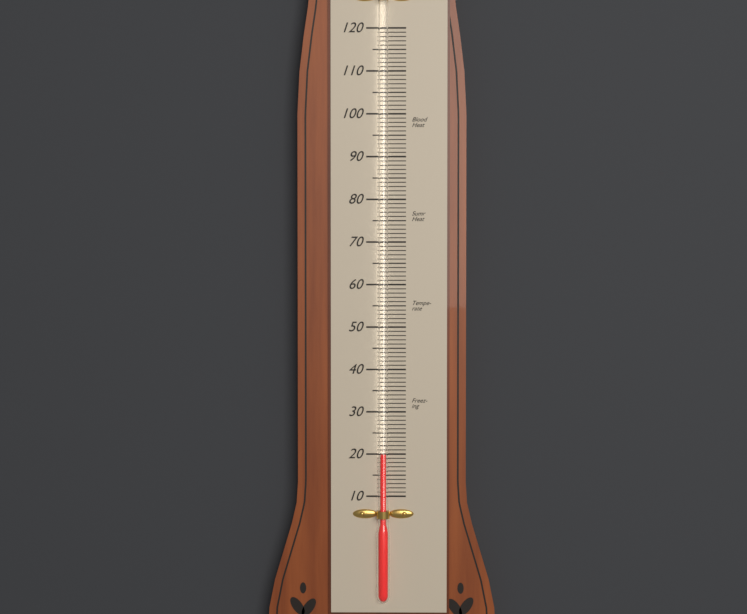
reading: 20 (no unit)
